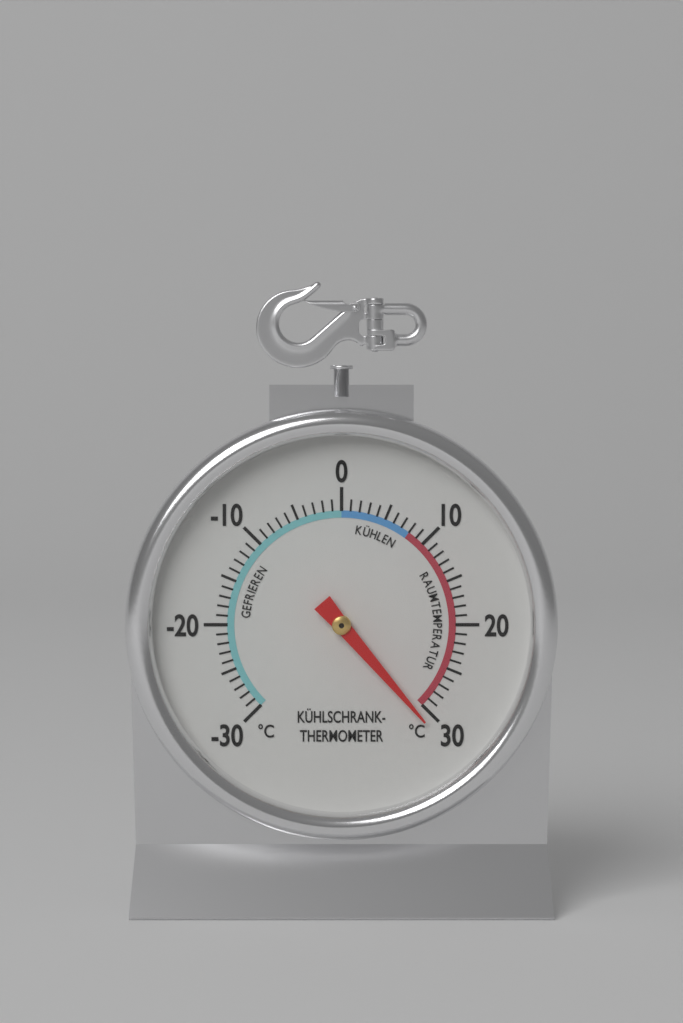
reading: 31 °C
